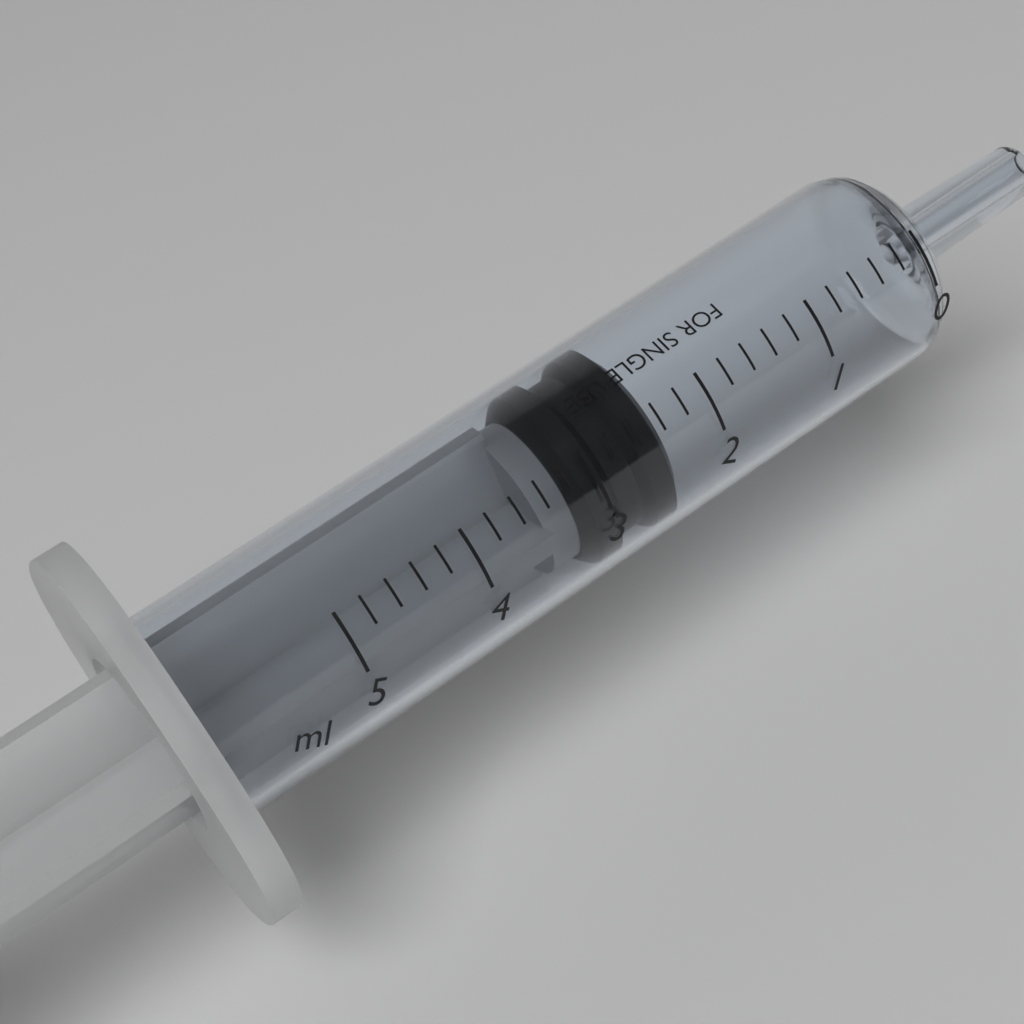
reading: 2.4 ml
